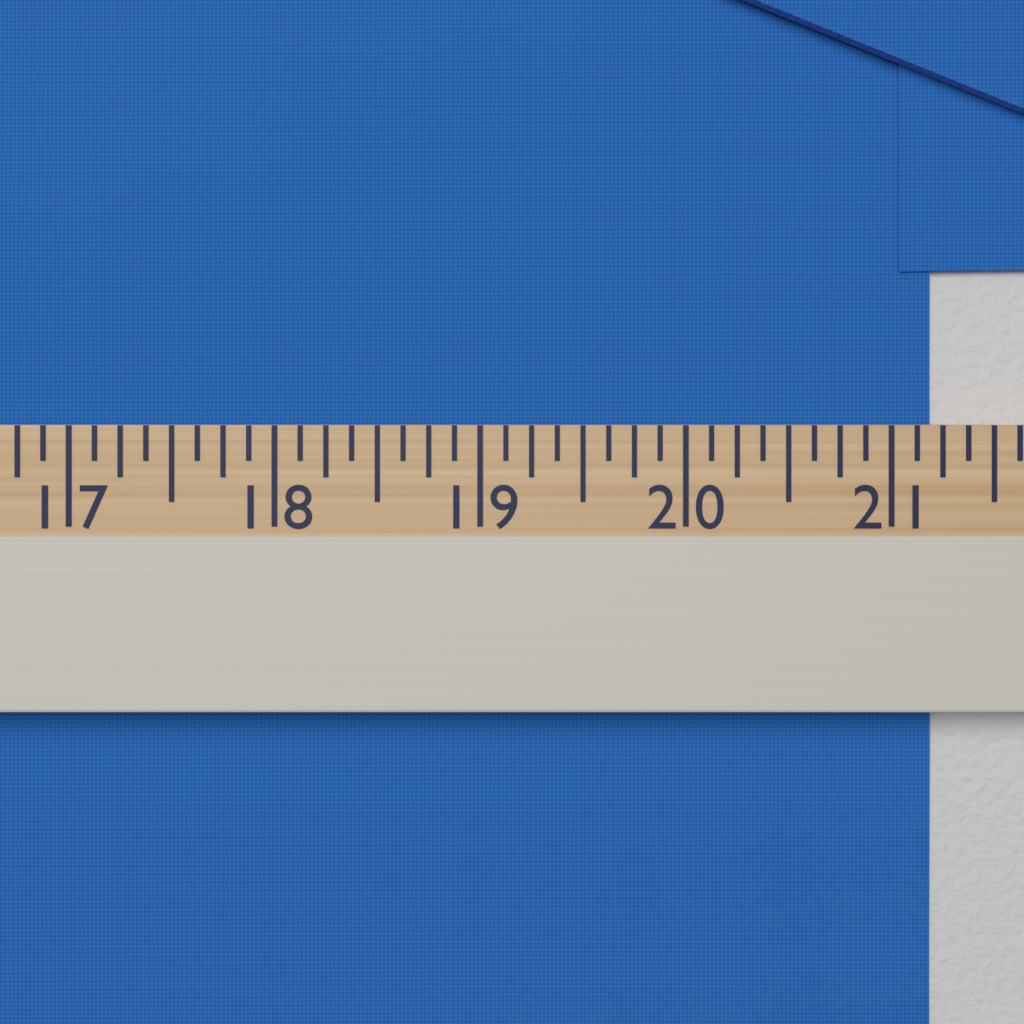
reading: 21.250 (no unit)
